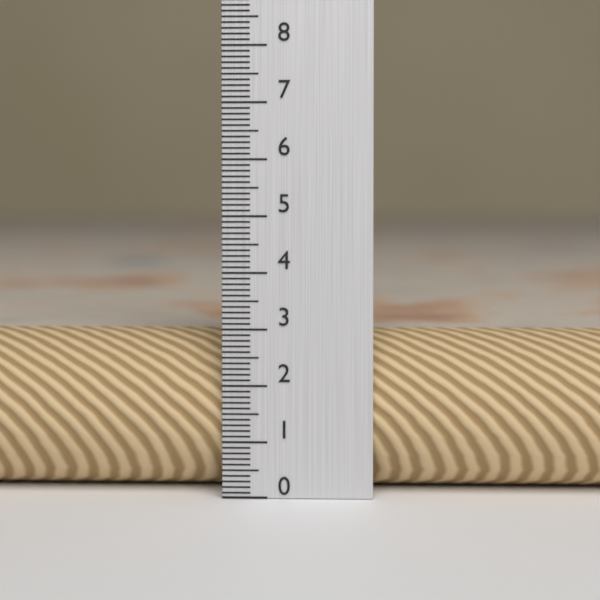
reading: 2.9 (no unit)
